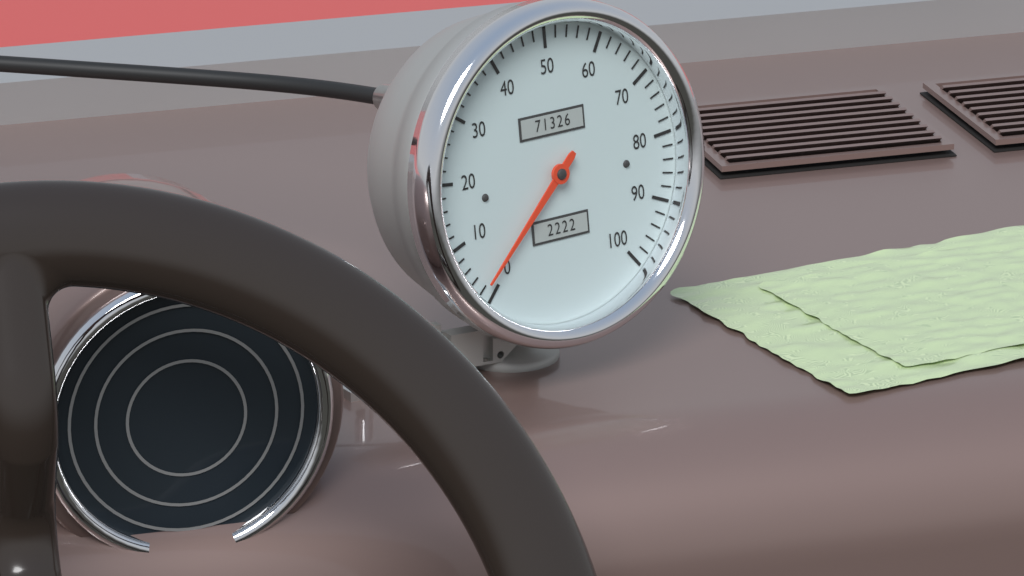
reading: 2 (no unit)
